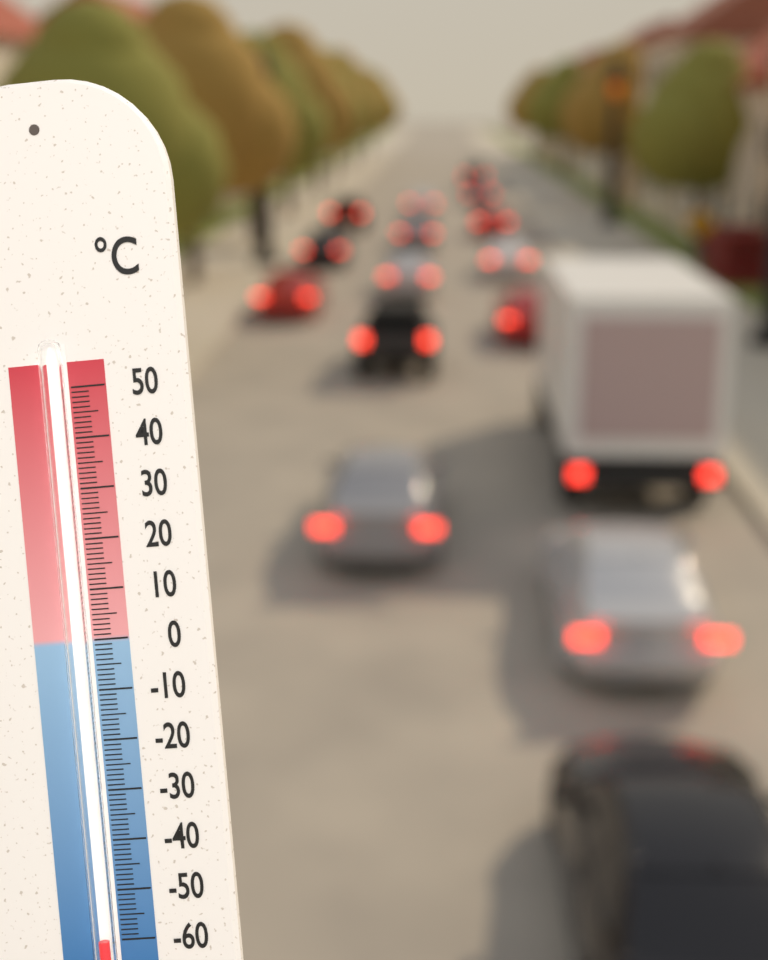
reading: -59 °C
